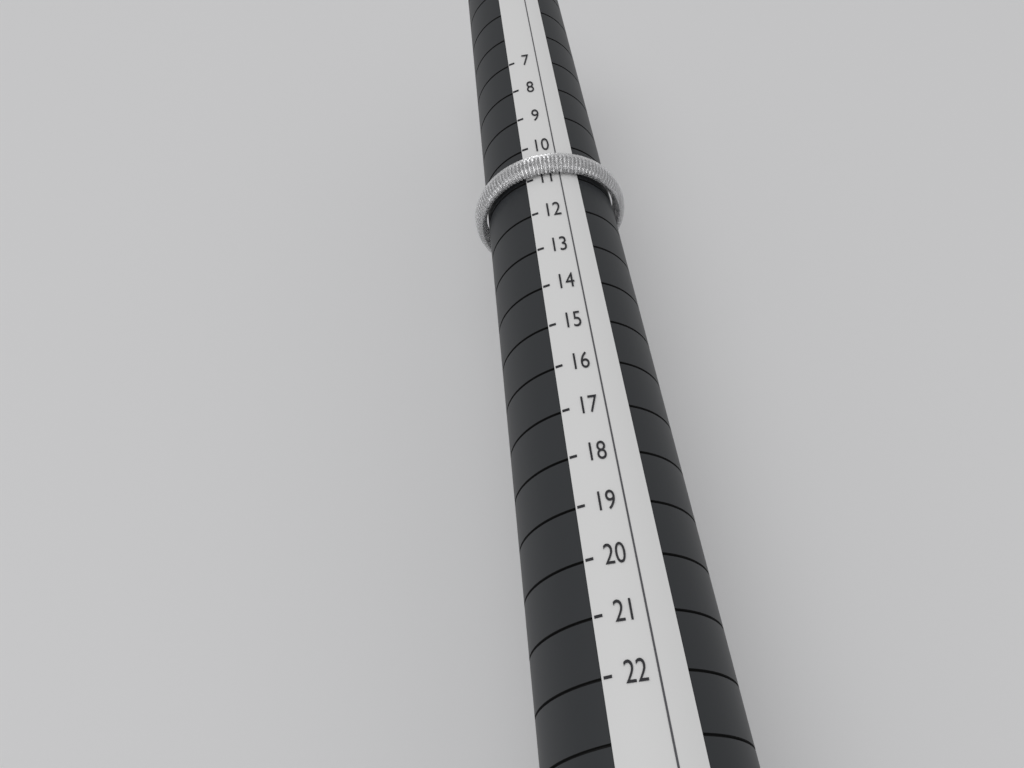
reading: 11 (no unit)
